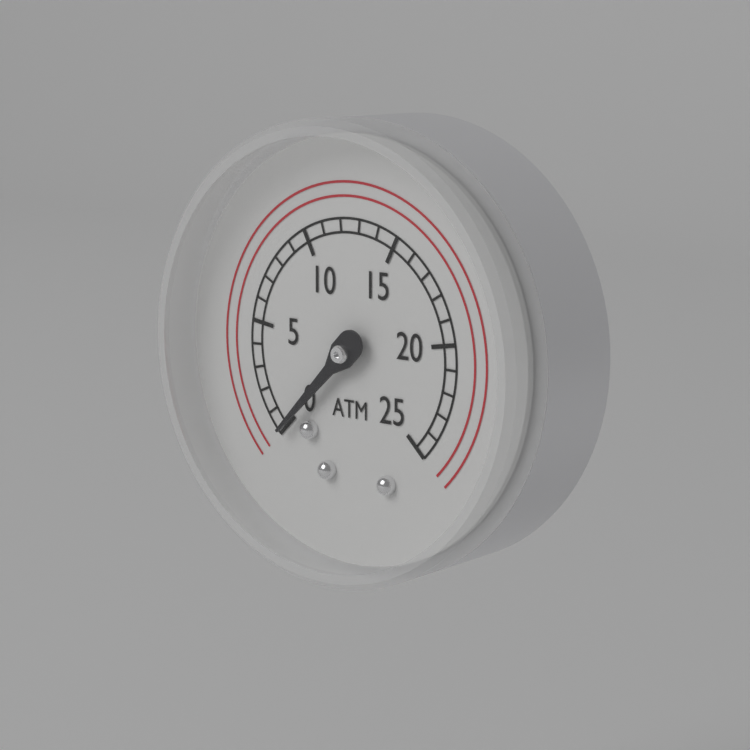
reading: 0 ATM
